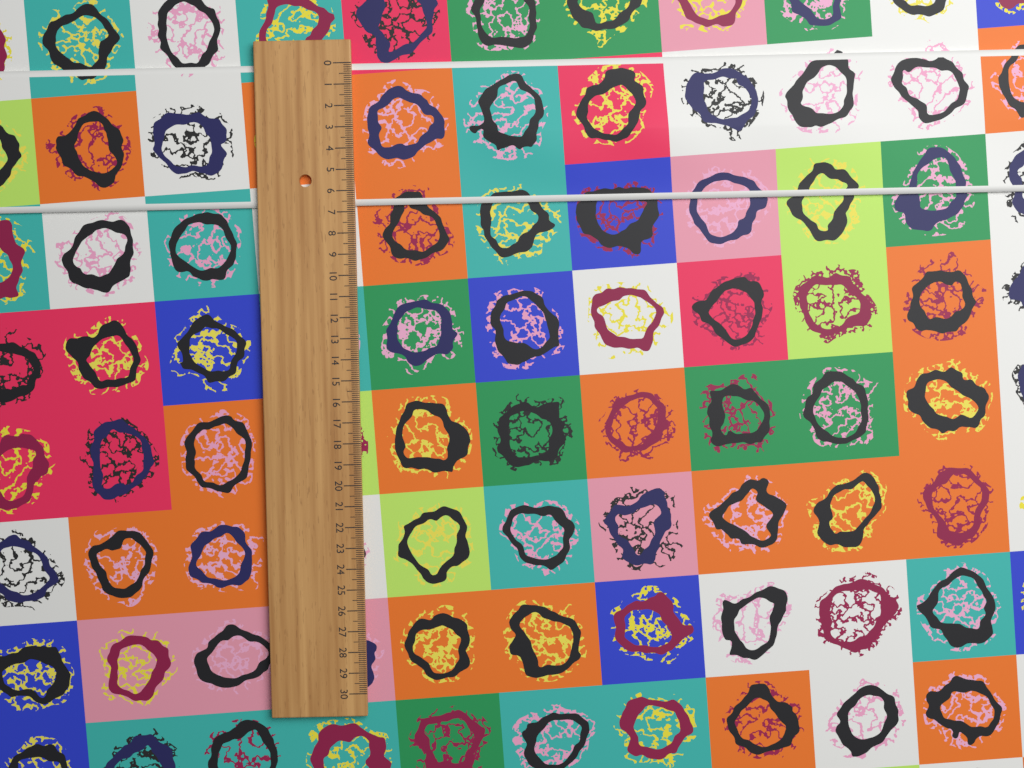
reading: 6.7 (no unit)
